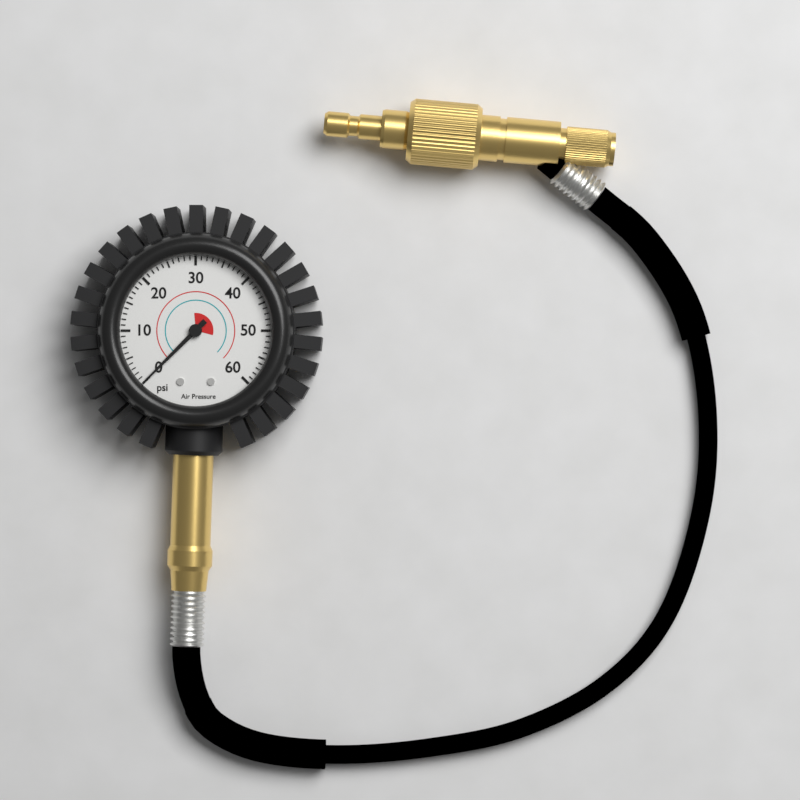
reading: 0 psi
